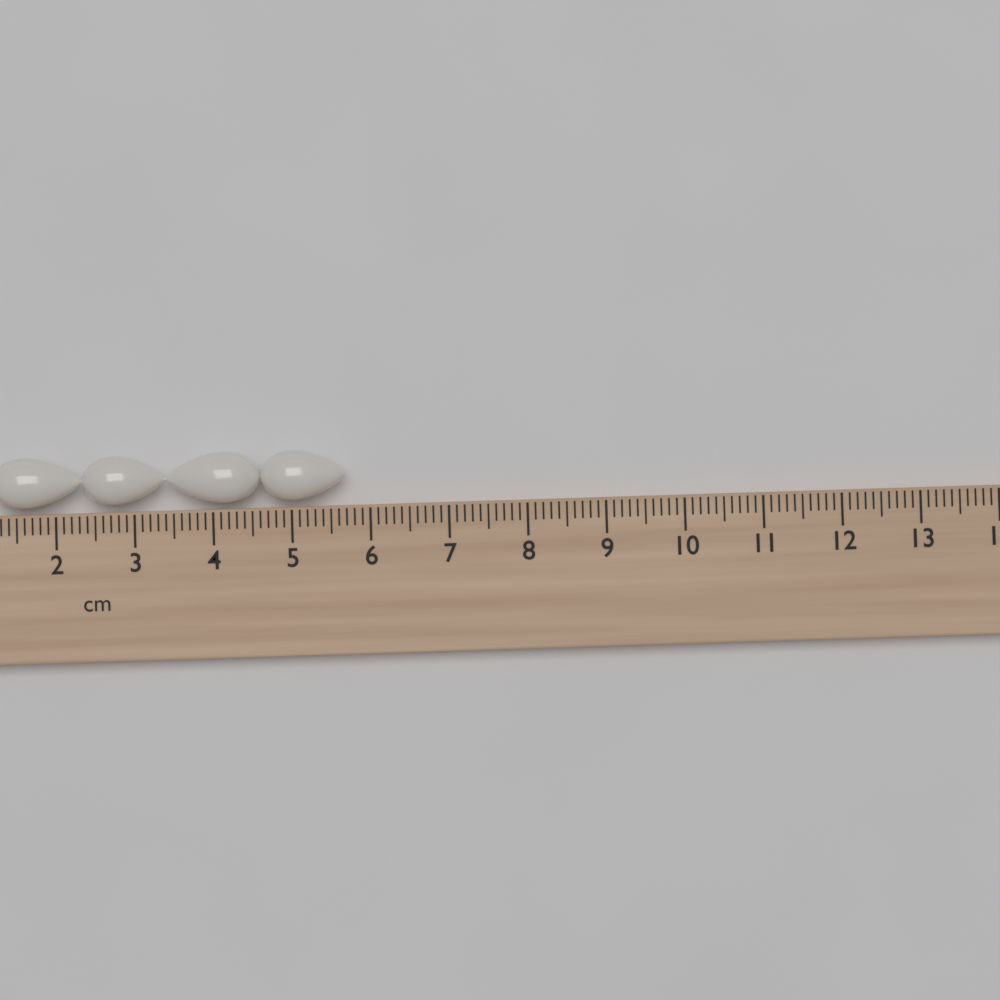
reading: 5.7 cm
